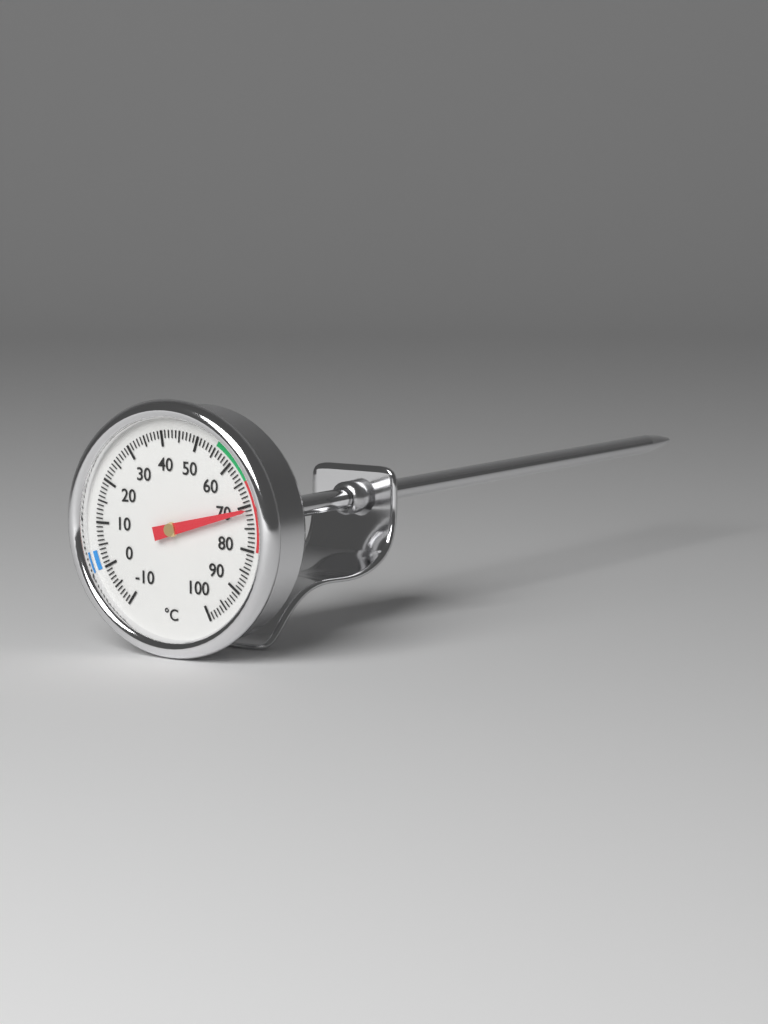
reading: 71 °C
